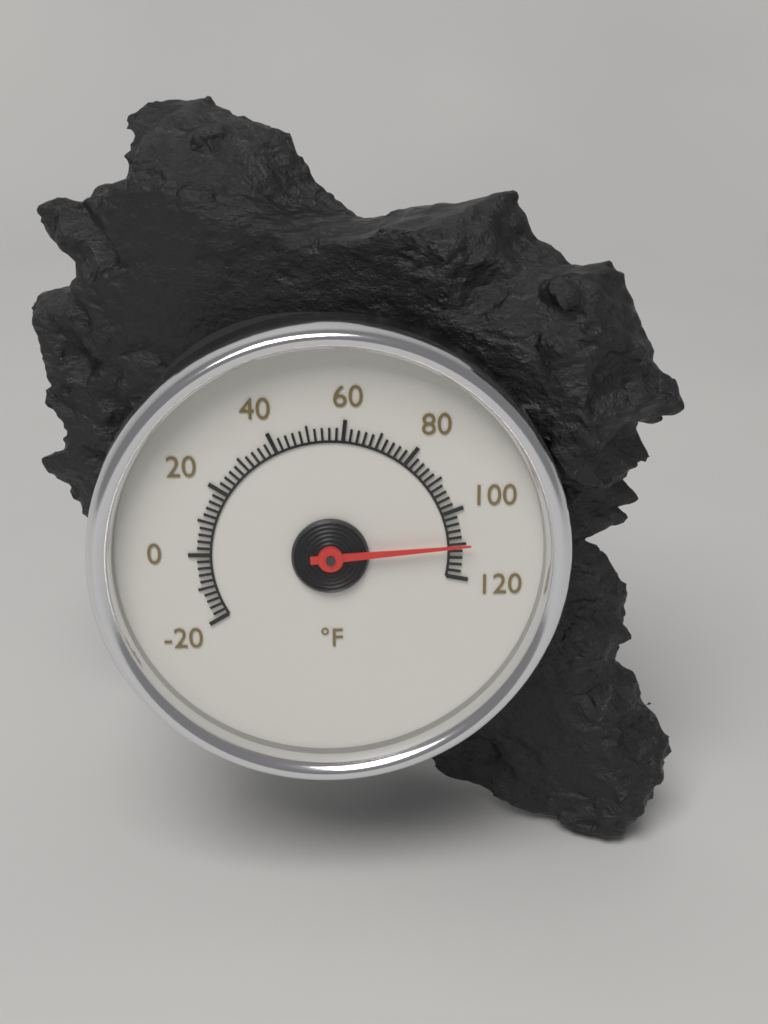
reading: 110 °F
